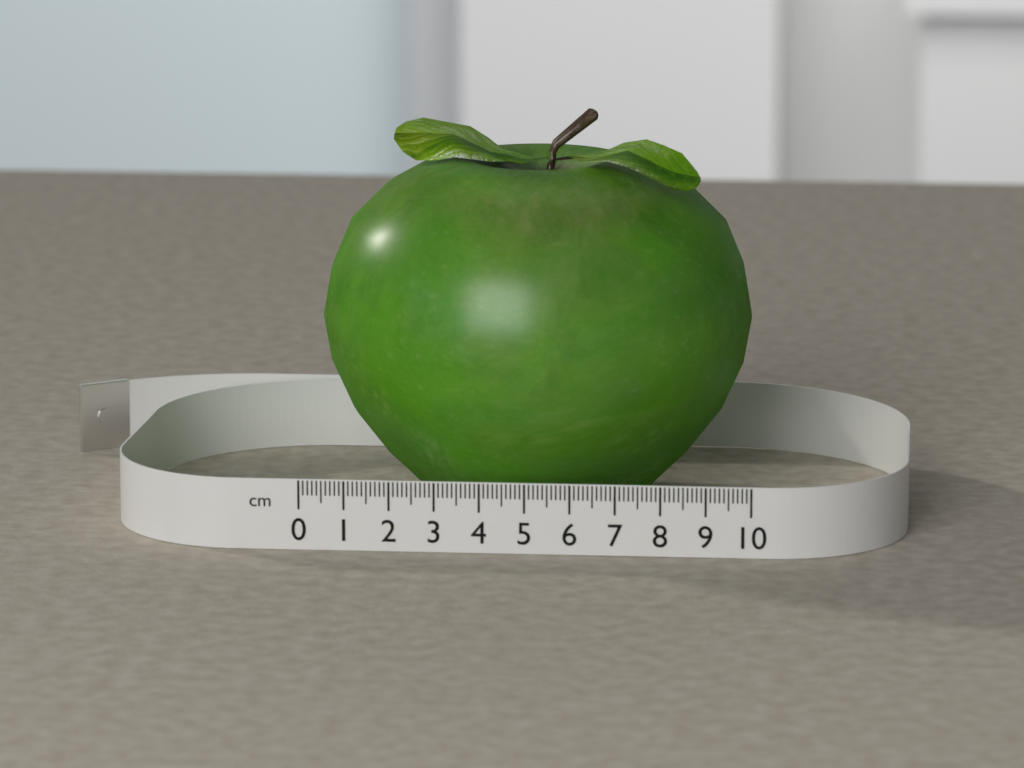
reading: 9.8 cm
